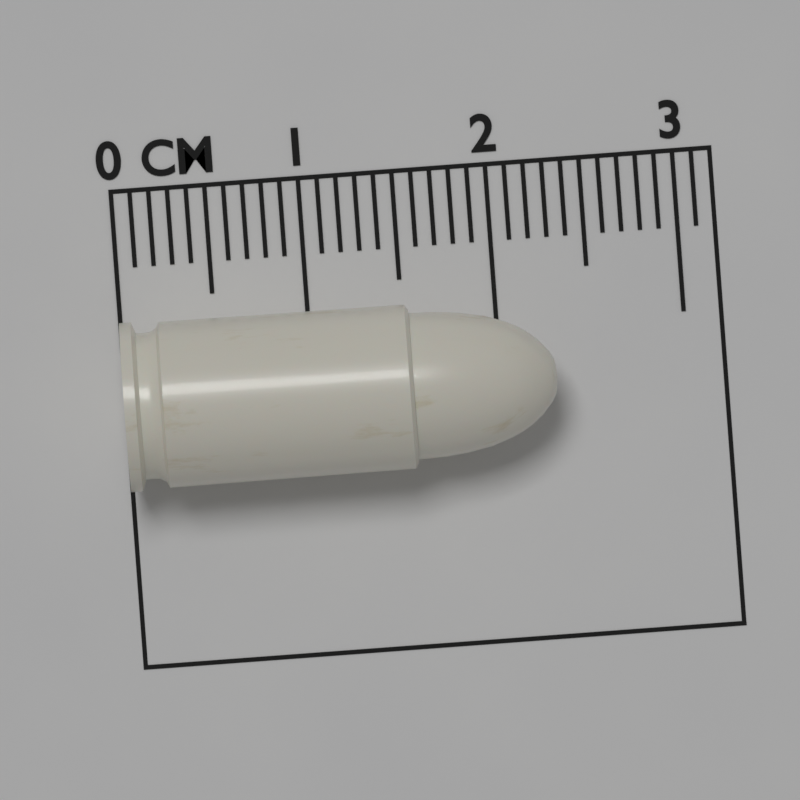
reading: 2.3 cm
